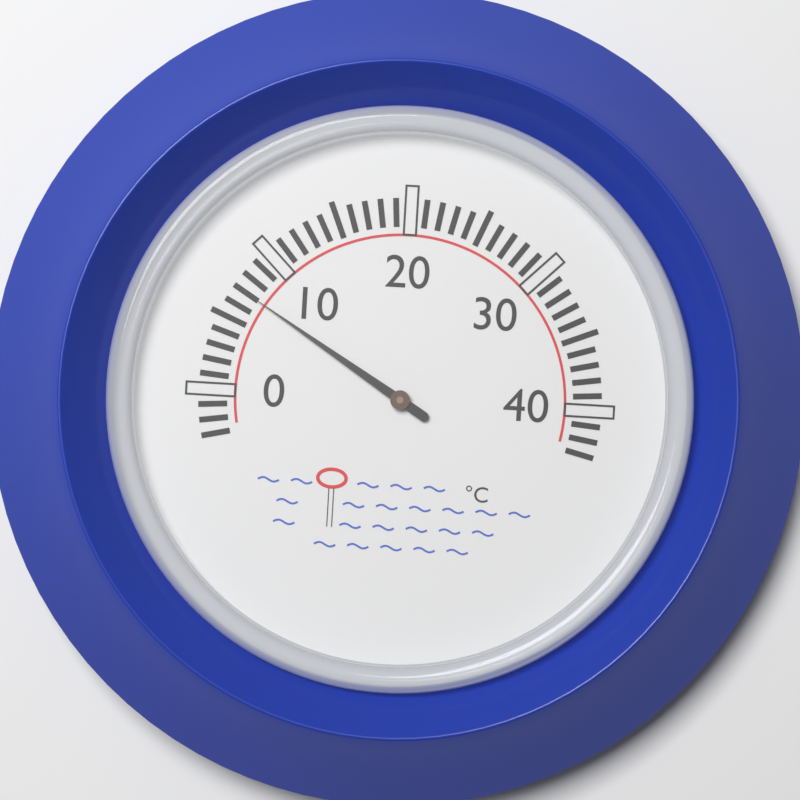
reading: 7 °C
